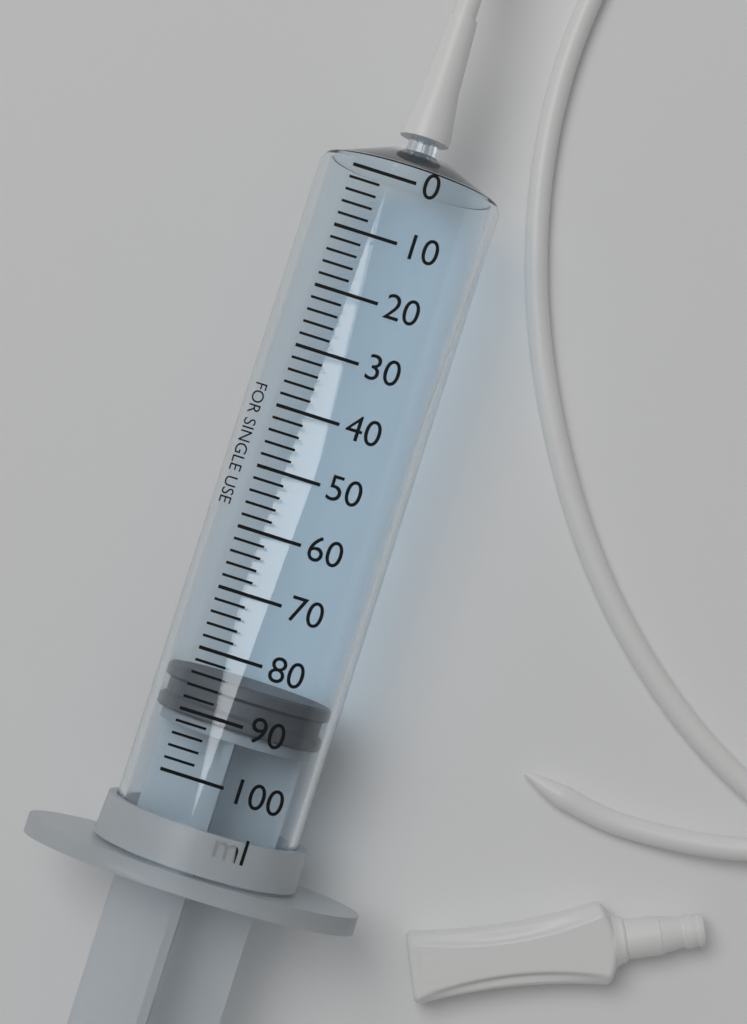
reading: 84 ml
